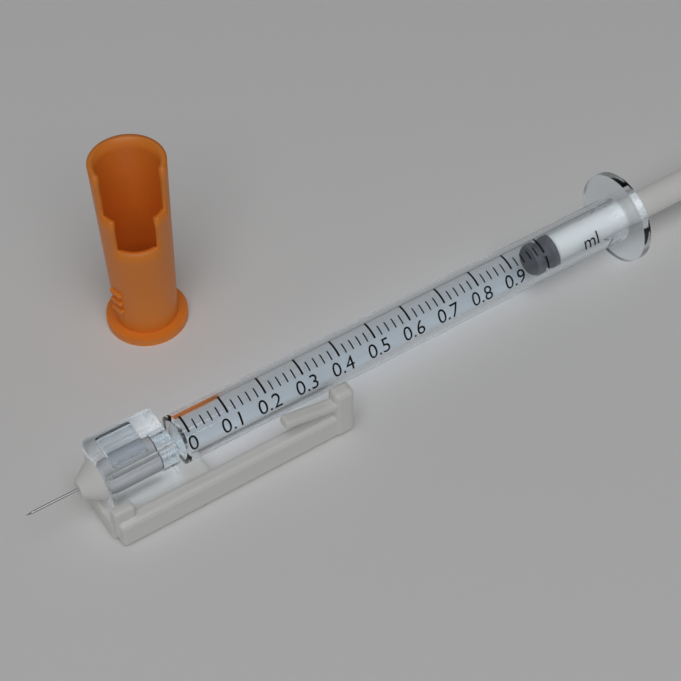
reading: 0.98 ml
